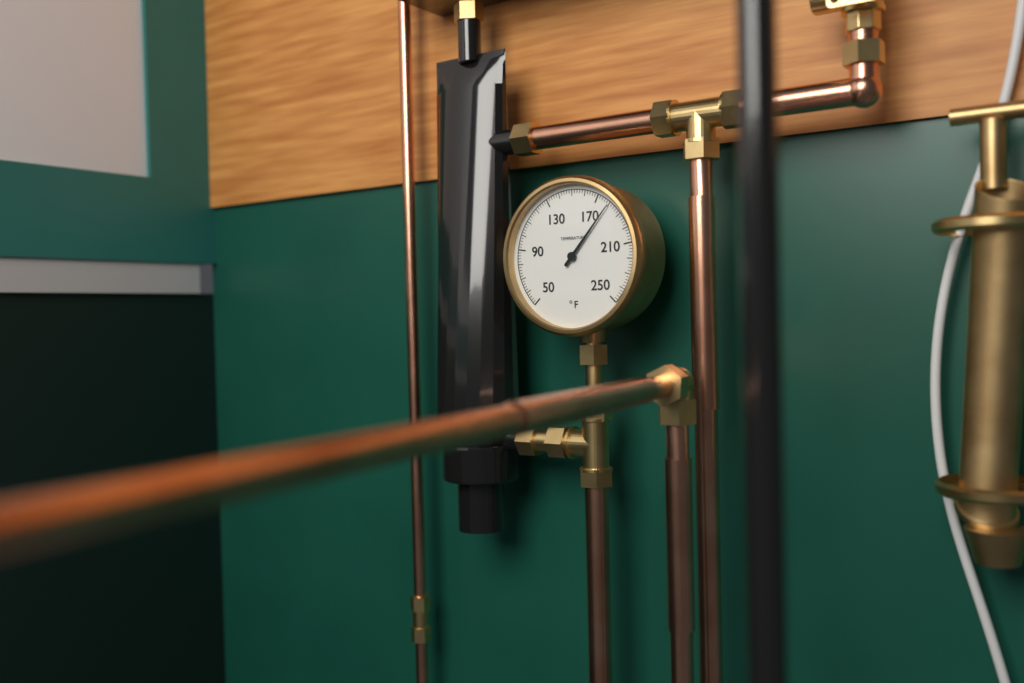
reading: 180 °F
